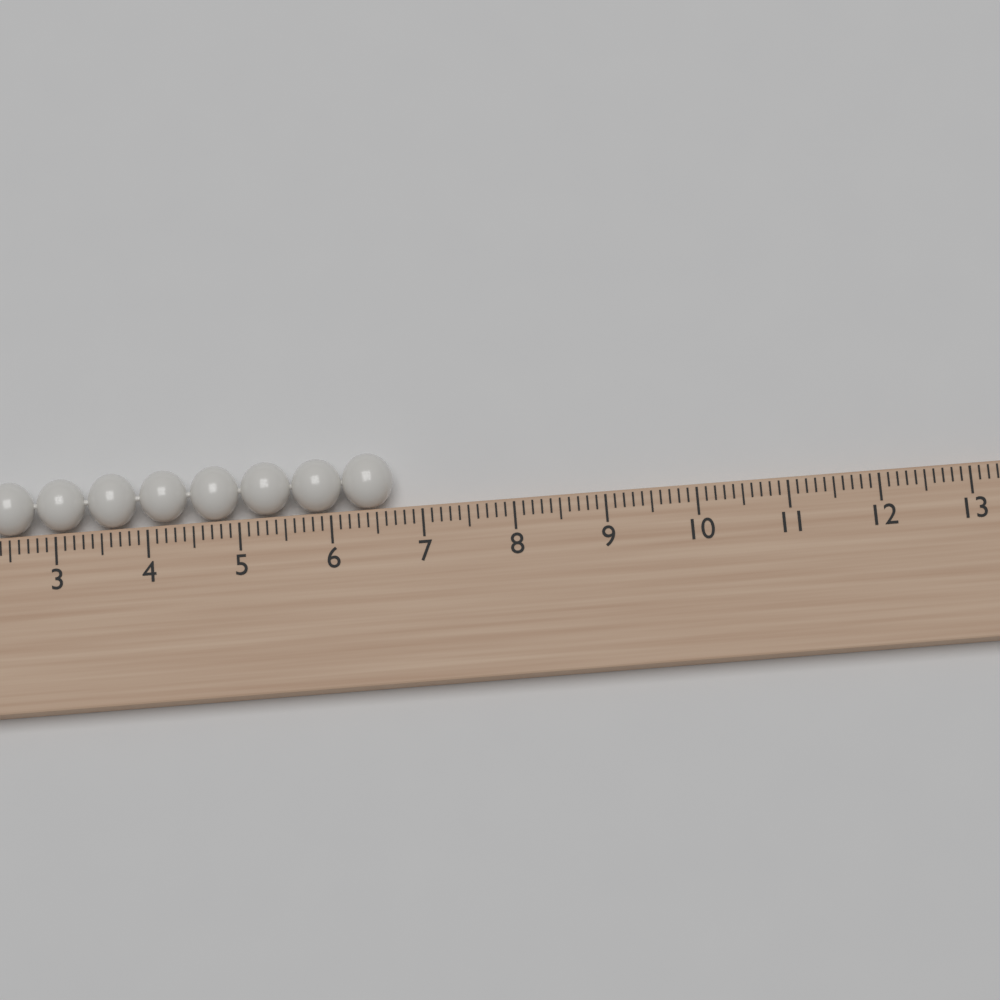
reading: 6.7 cm
